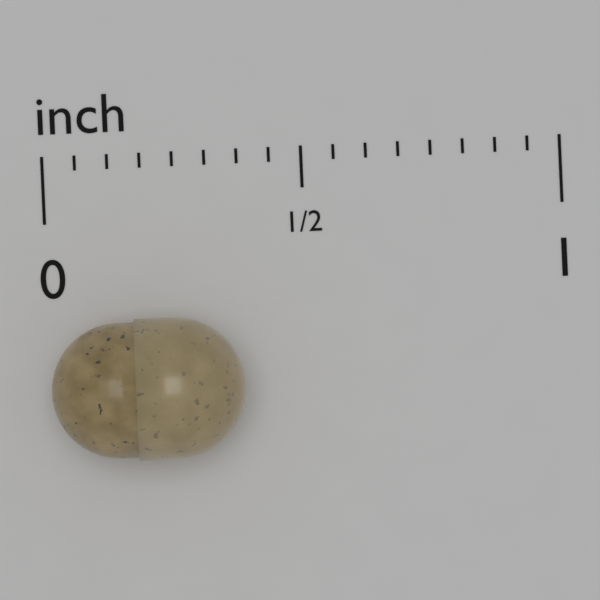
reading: 0.3750 inch
